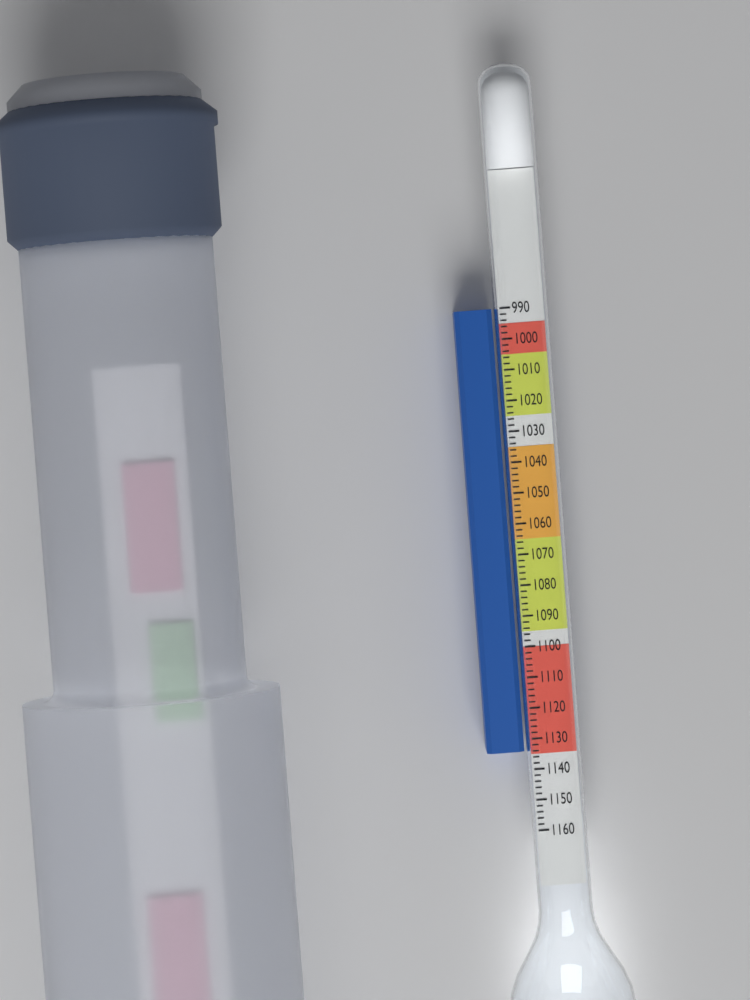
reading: 1134 (no unit)
